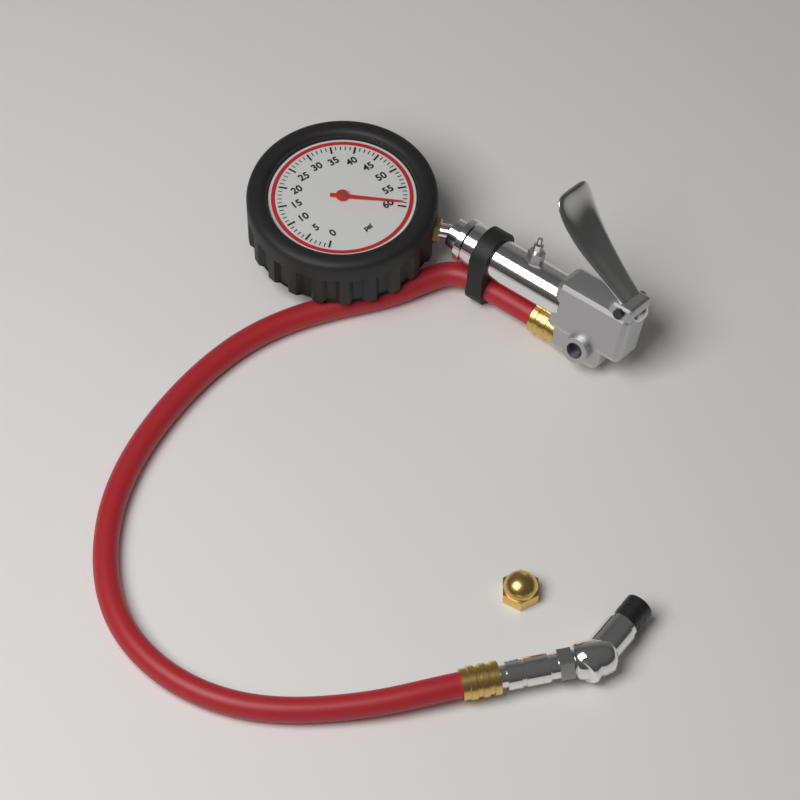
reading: 59 psi
